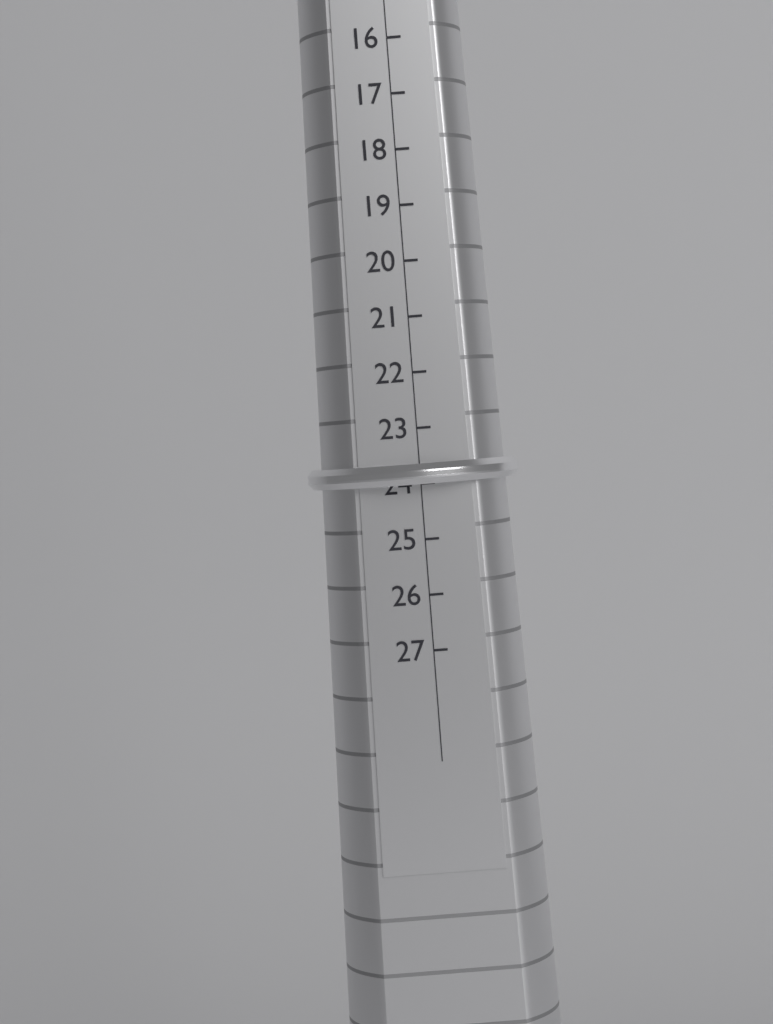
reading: 24 (no unit)
